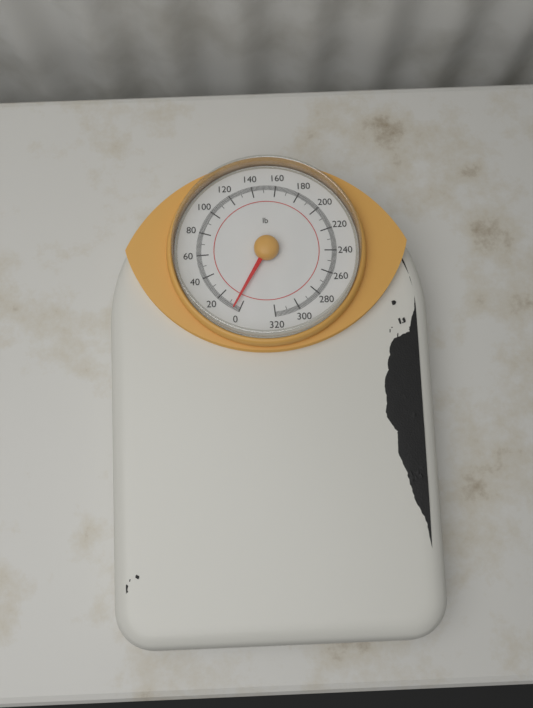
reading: 5 lb
